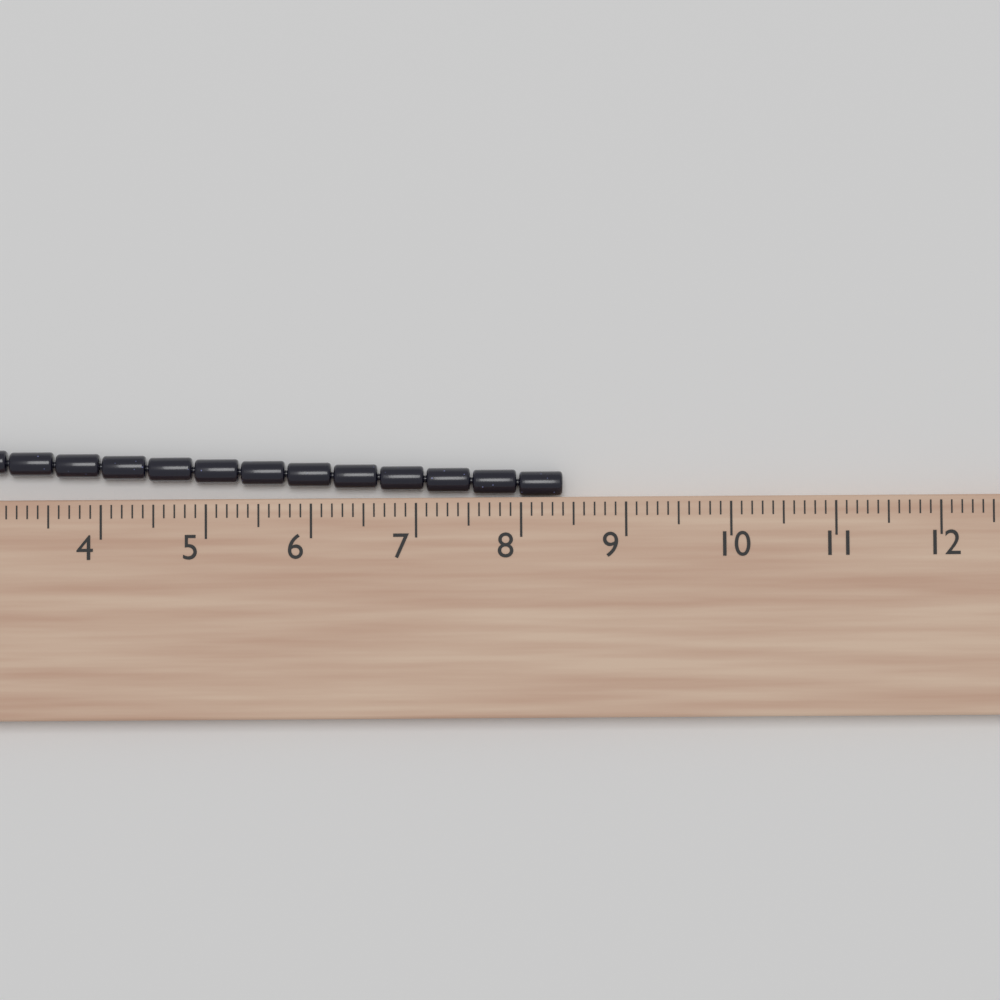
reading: 8.4 cm
